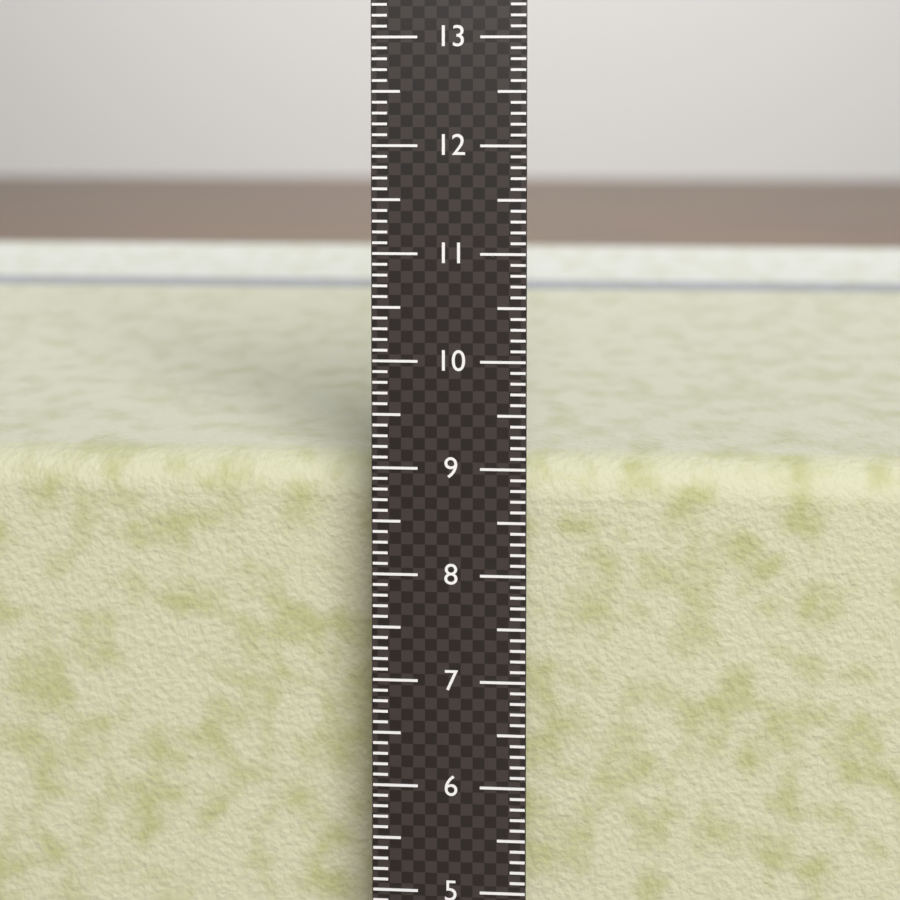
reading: 8.9 cm
